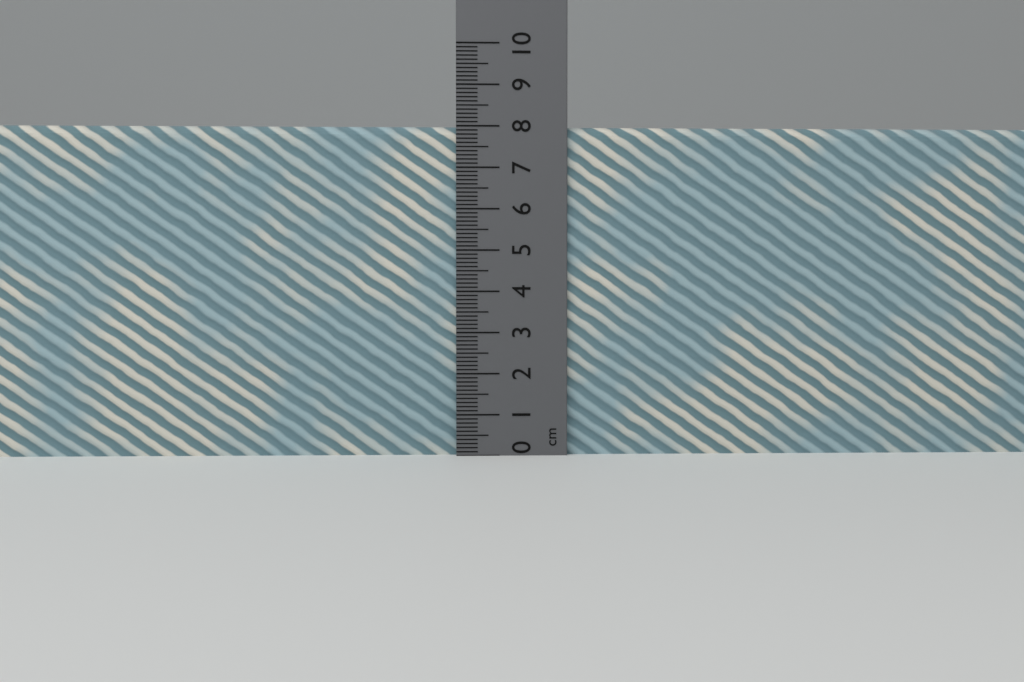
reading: 8.0 cm
